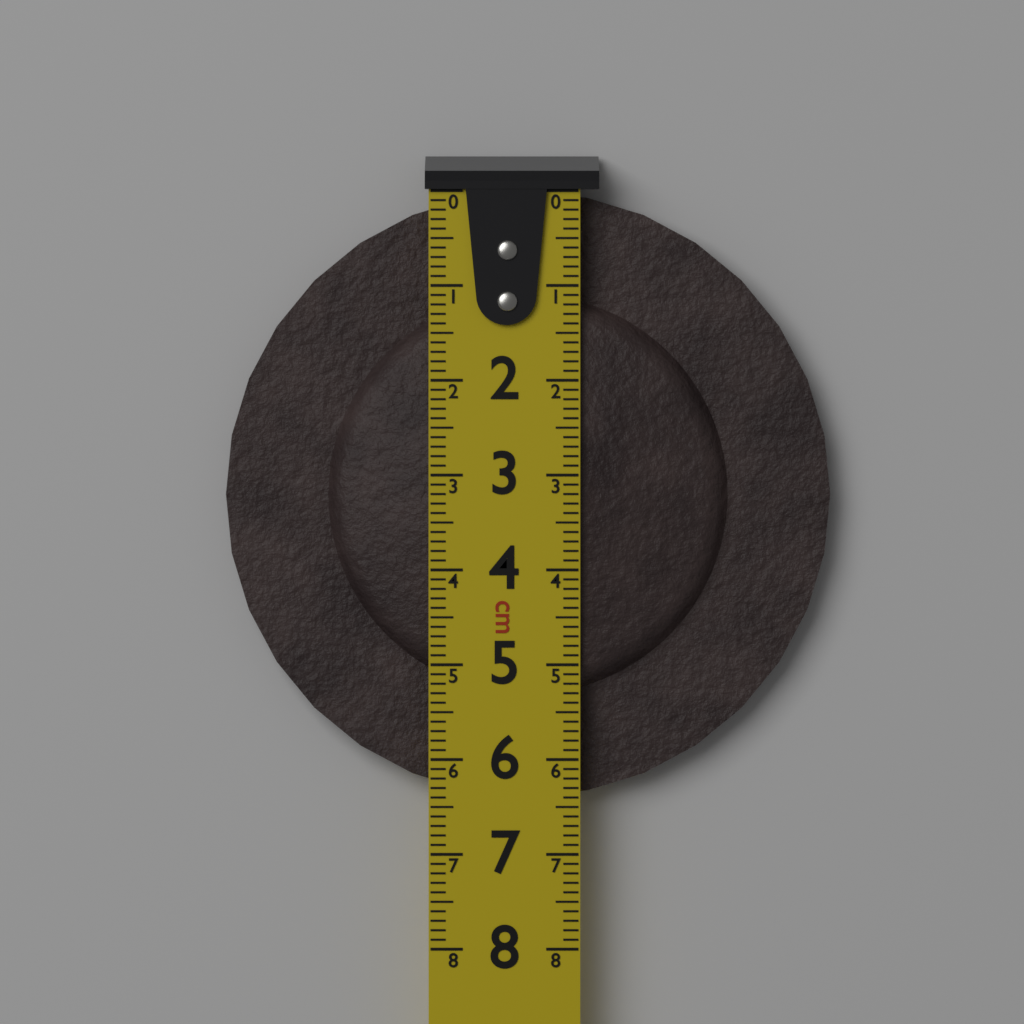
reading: 6.4 cm
